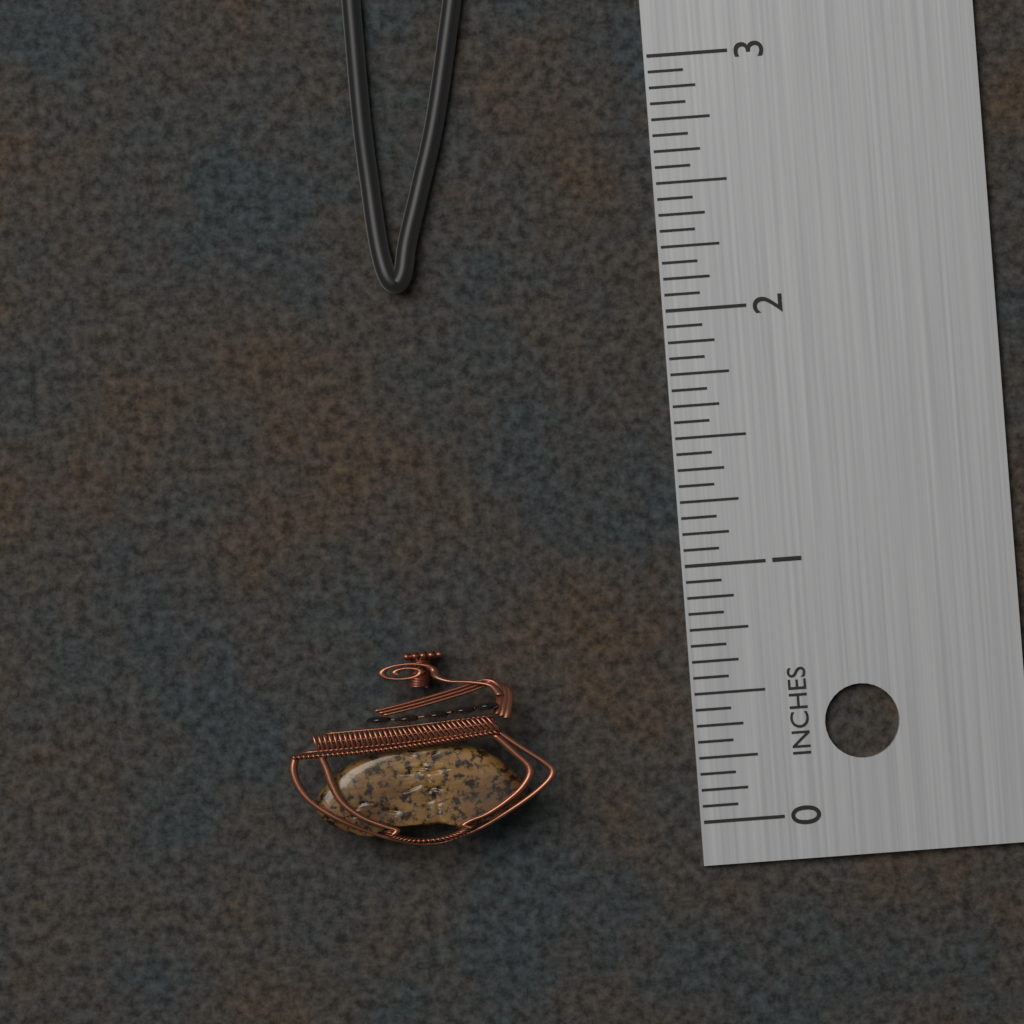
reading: 0.7500 in
